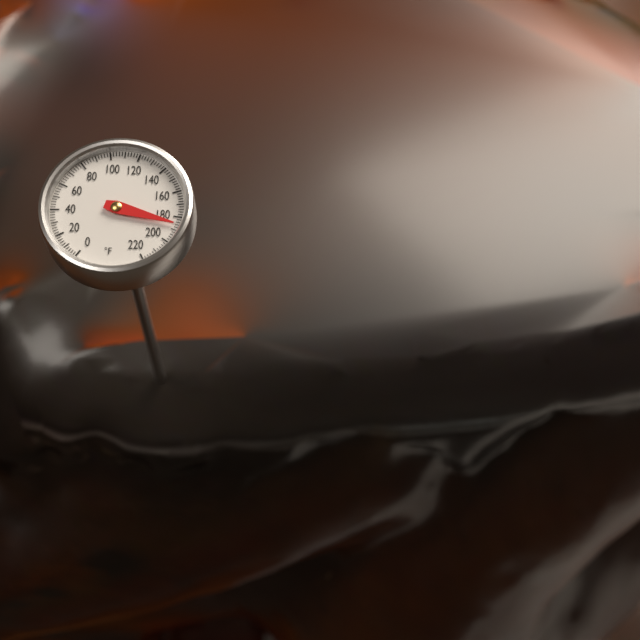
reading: 186 °F
